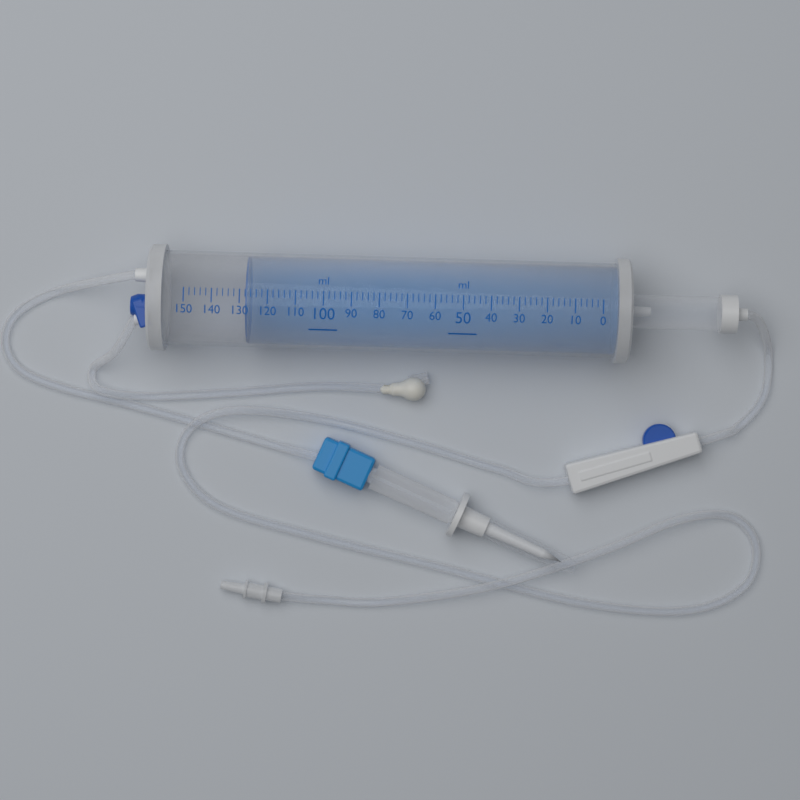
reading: 128 ml
